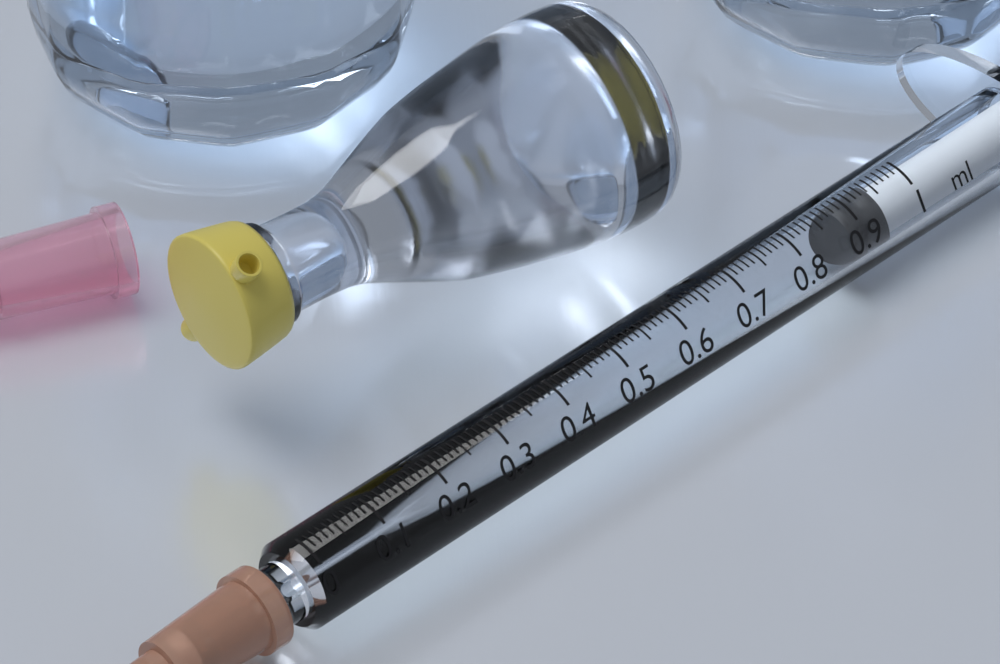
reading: 0.89 ml
